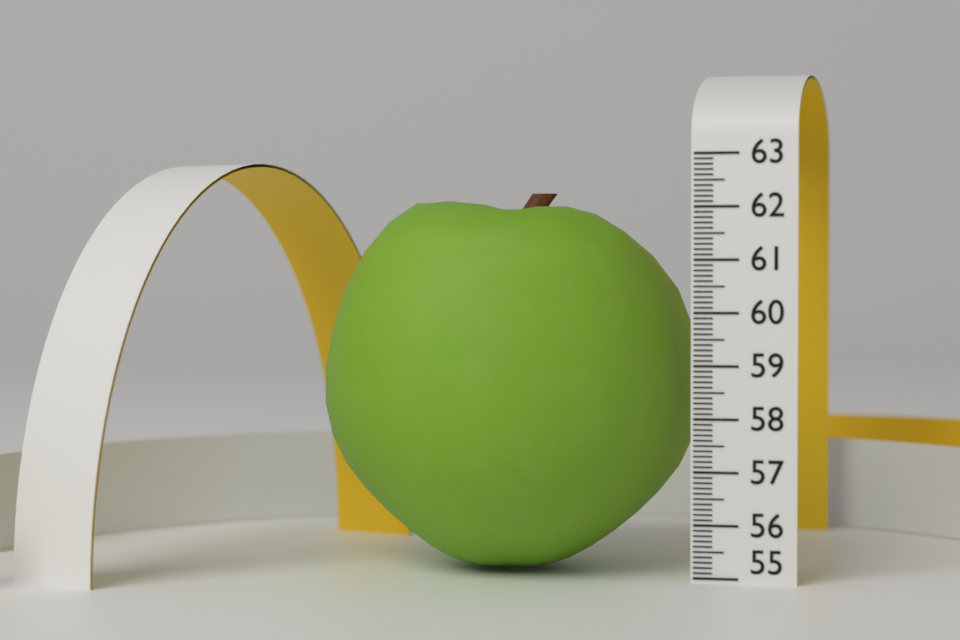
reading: 62.3 (no unit)
